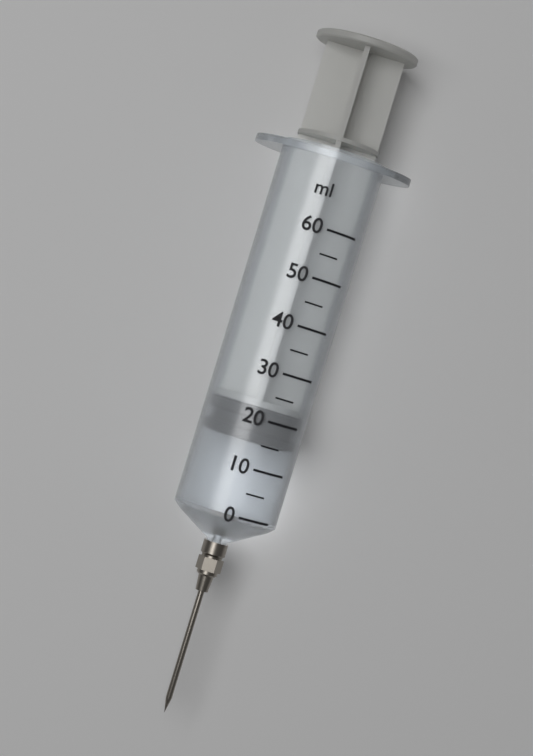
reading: 15 ml
